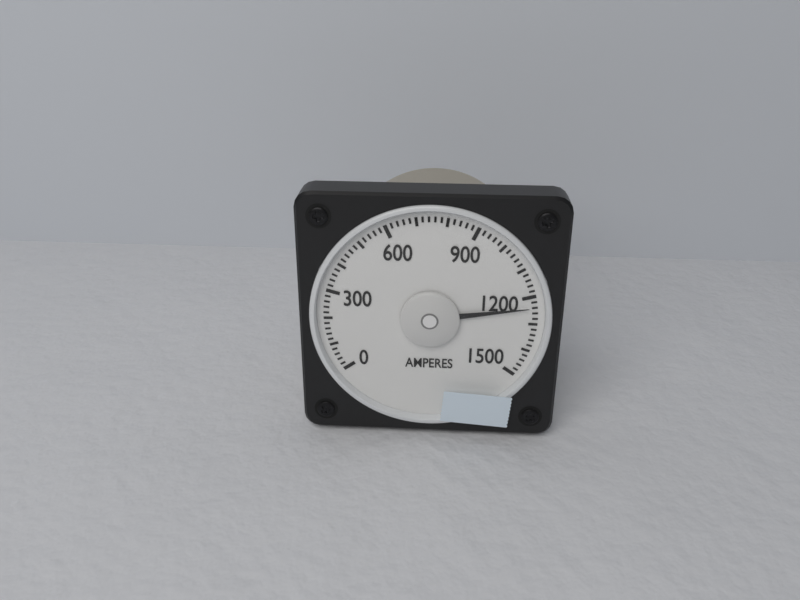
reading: 1240 A
